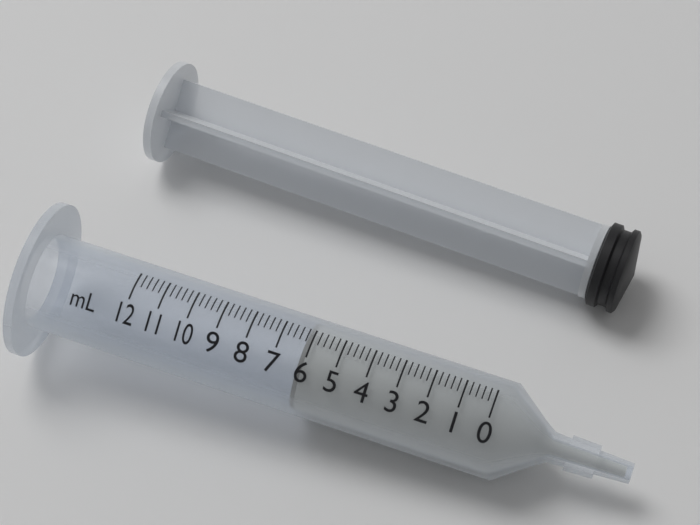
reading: 6.2 ml
